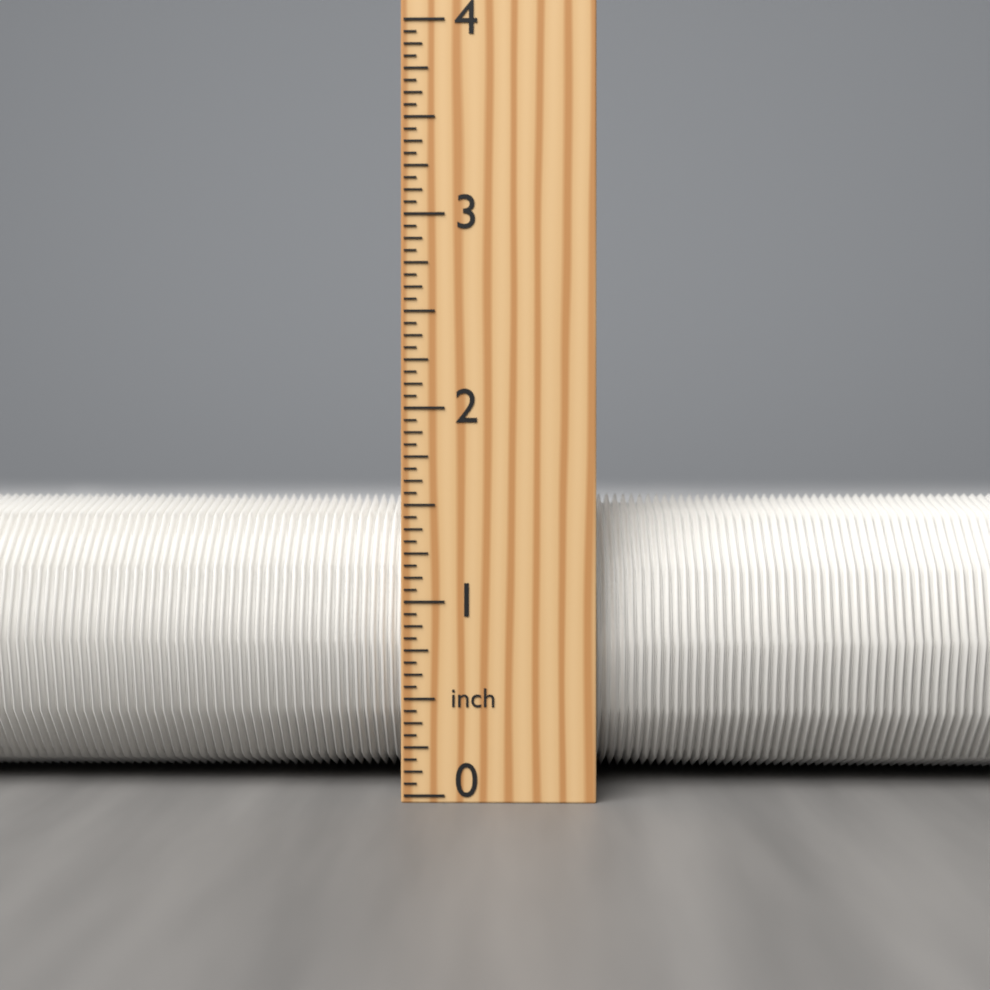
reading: 1.5625 inch
